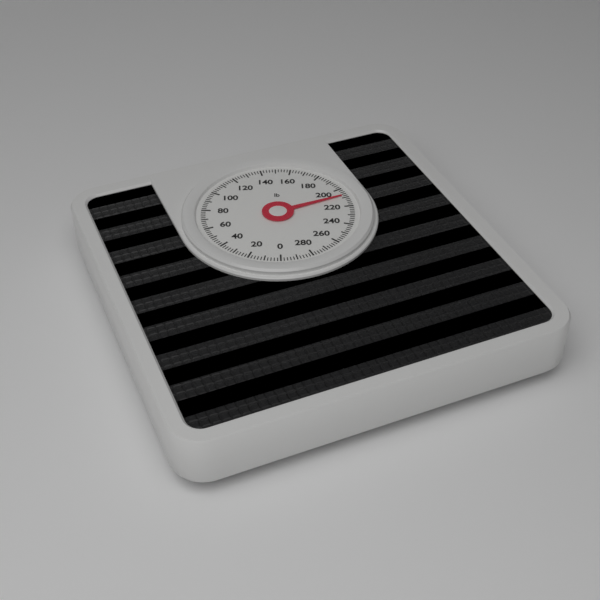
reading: 208 lb
